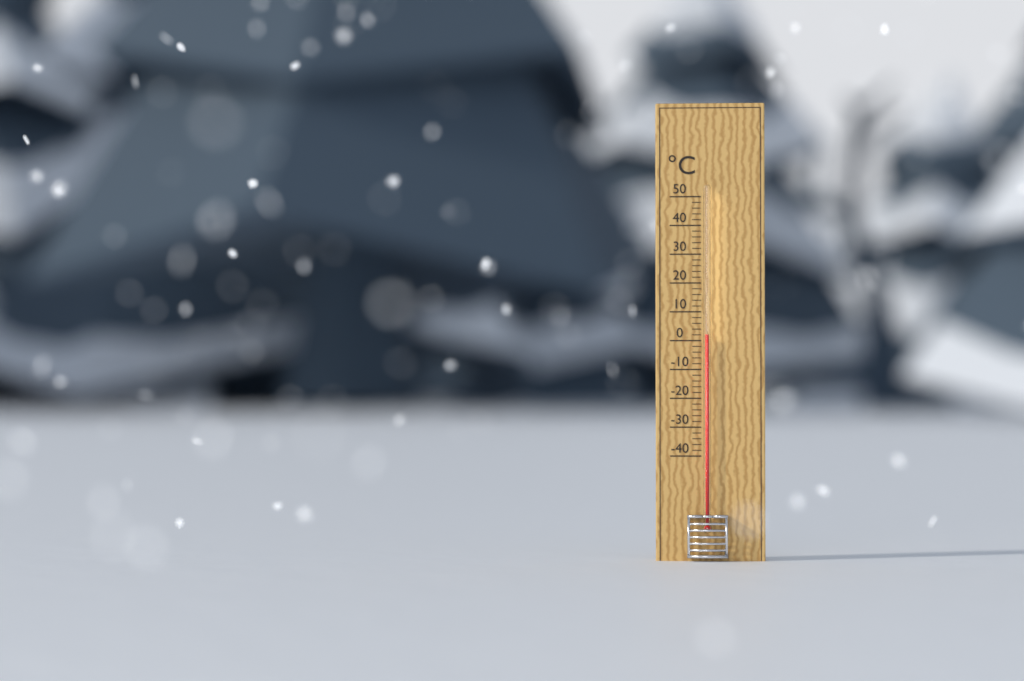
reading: 2 °C
